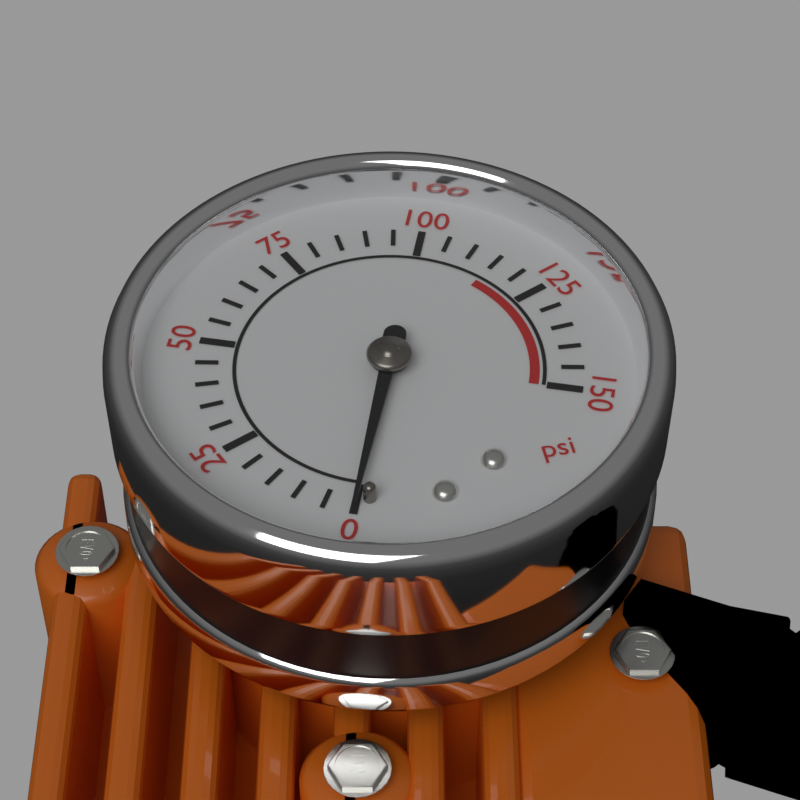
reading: 0 psi
